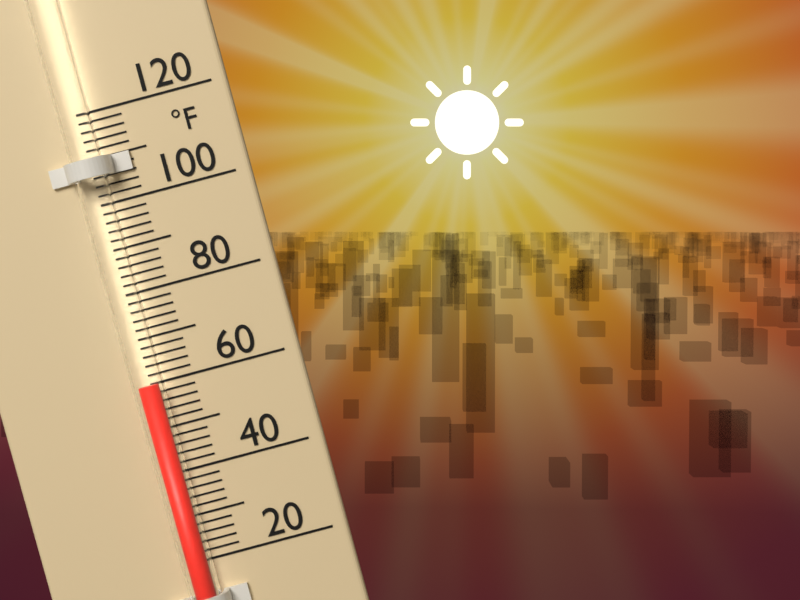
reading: 60 °F
